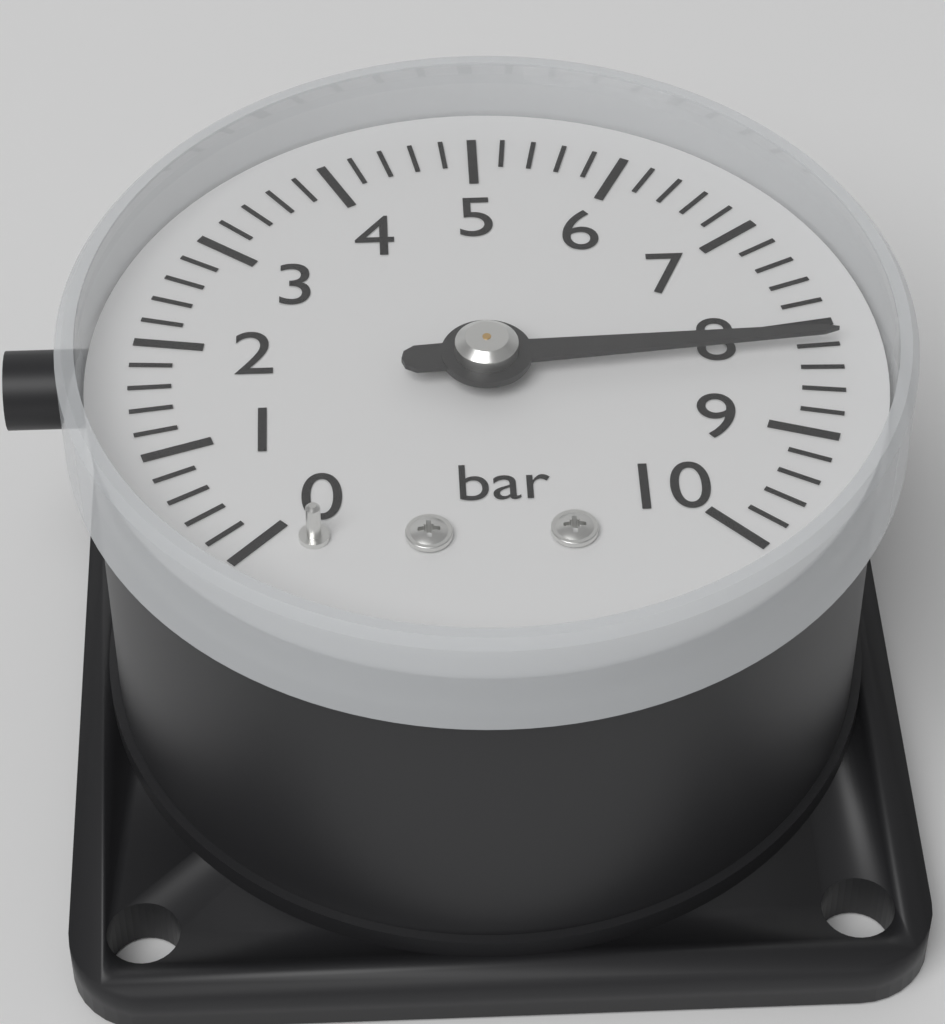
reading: 8.2 bar
